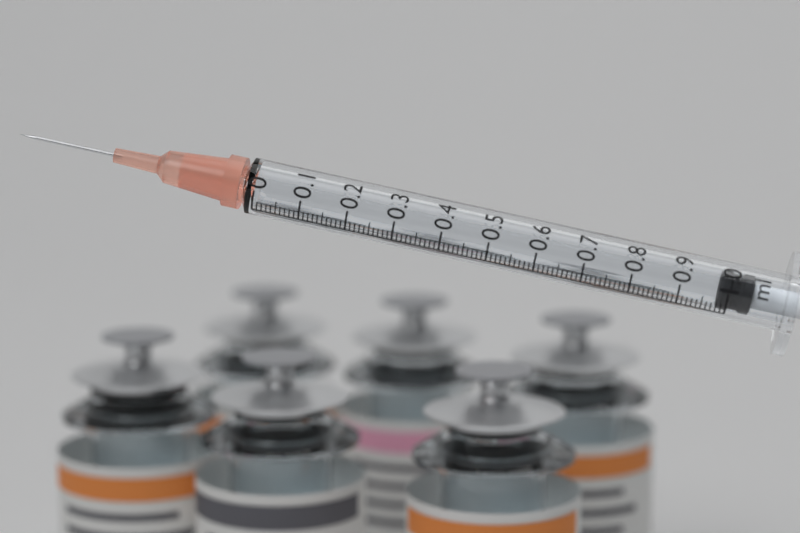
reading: 0.98 ml
